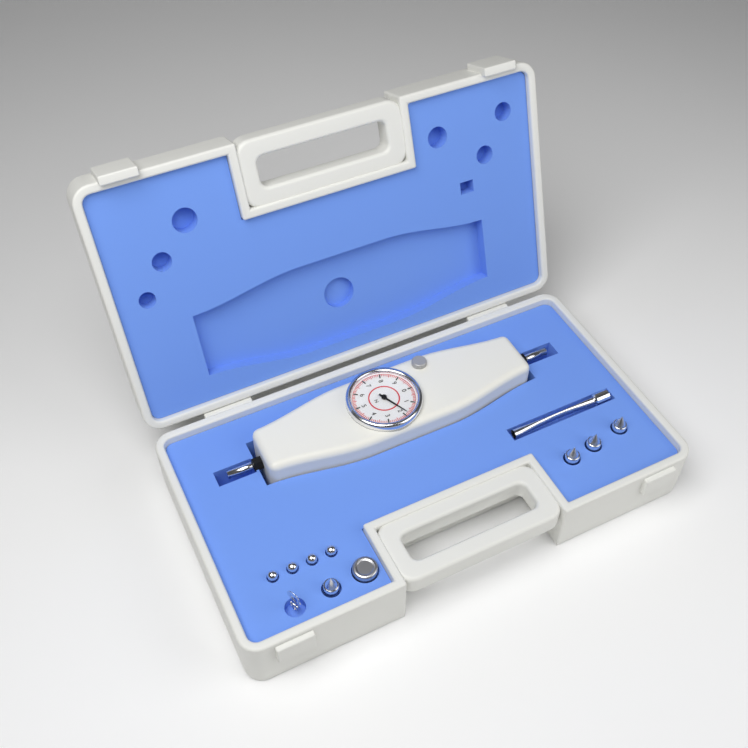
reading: 1.8 N
